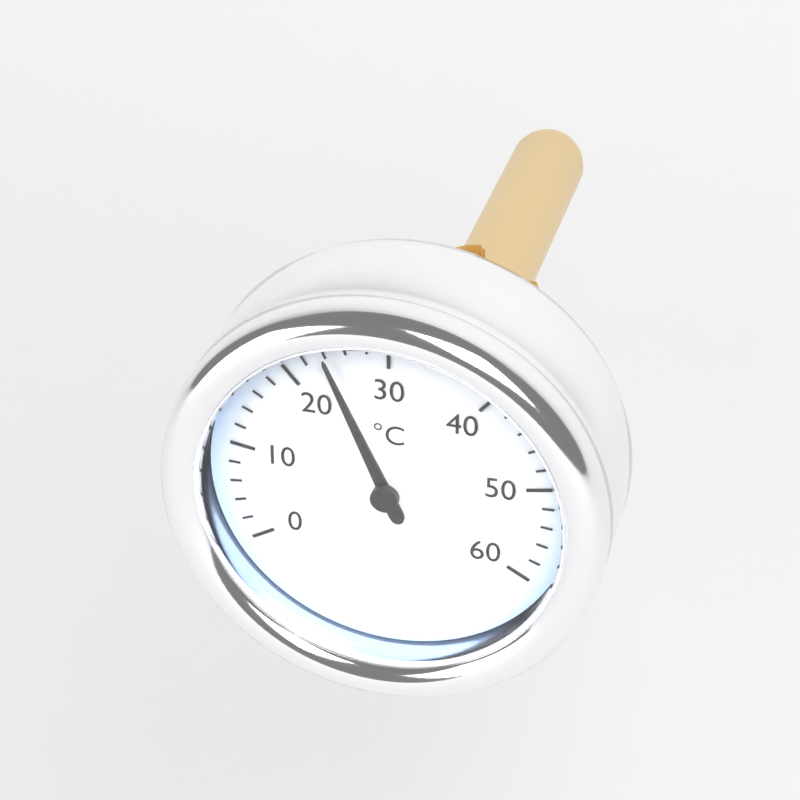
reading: 24 °C
